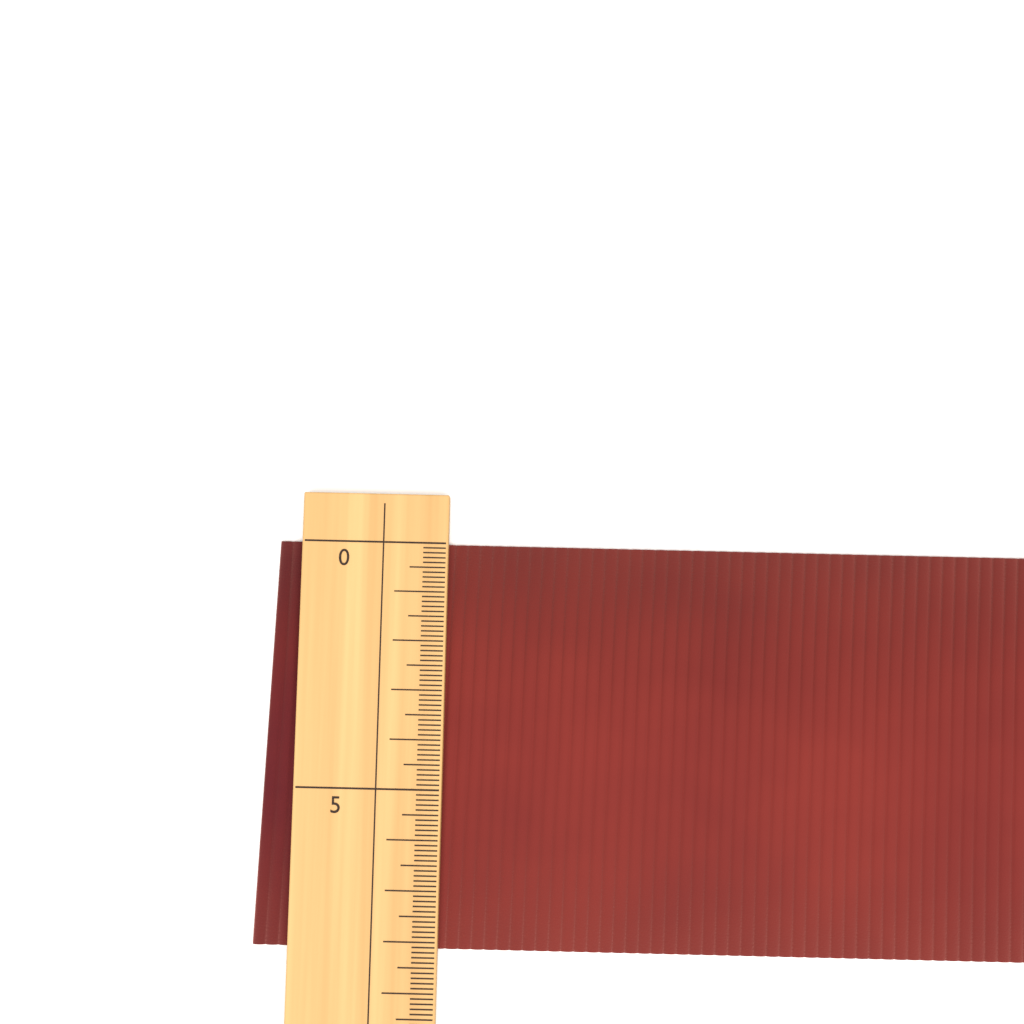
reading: 8.2 (no unit)
